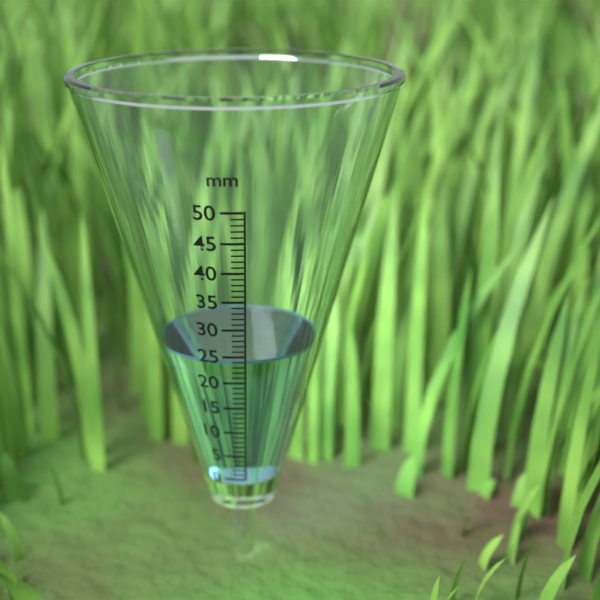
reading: 24 mm
